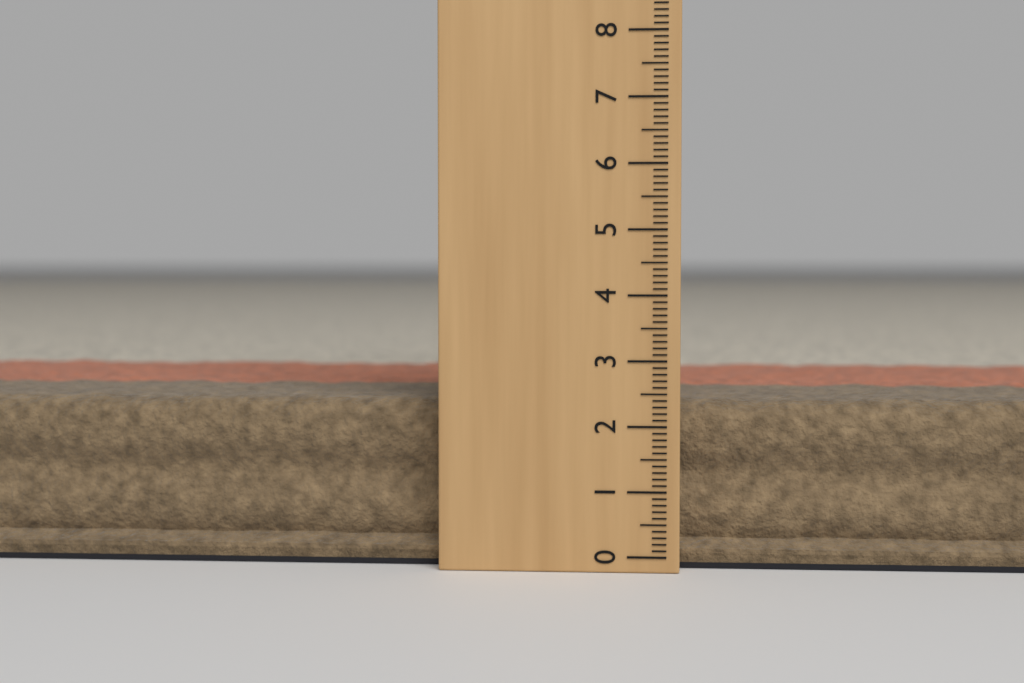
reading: 2.4 (no unit)
